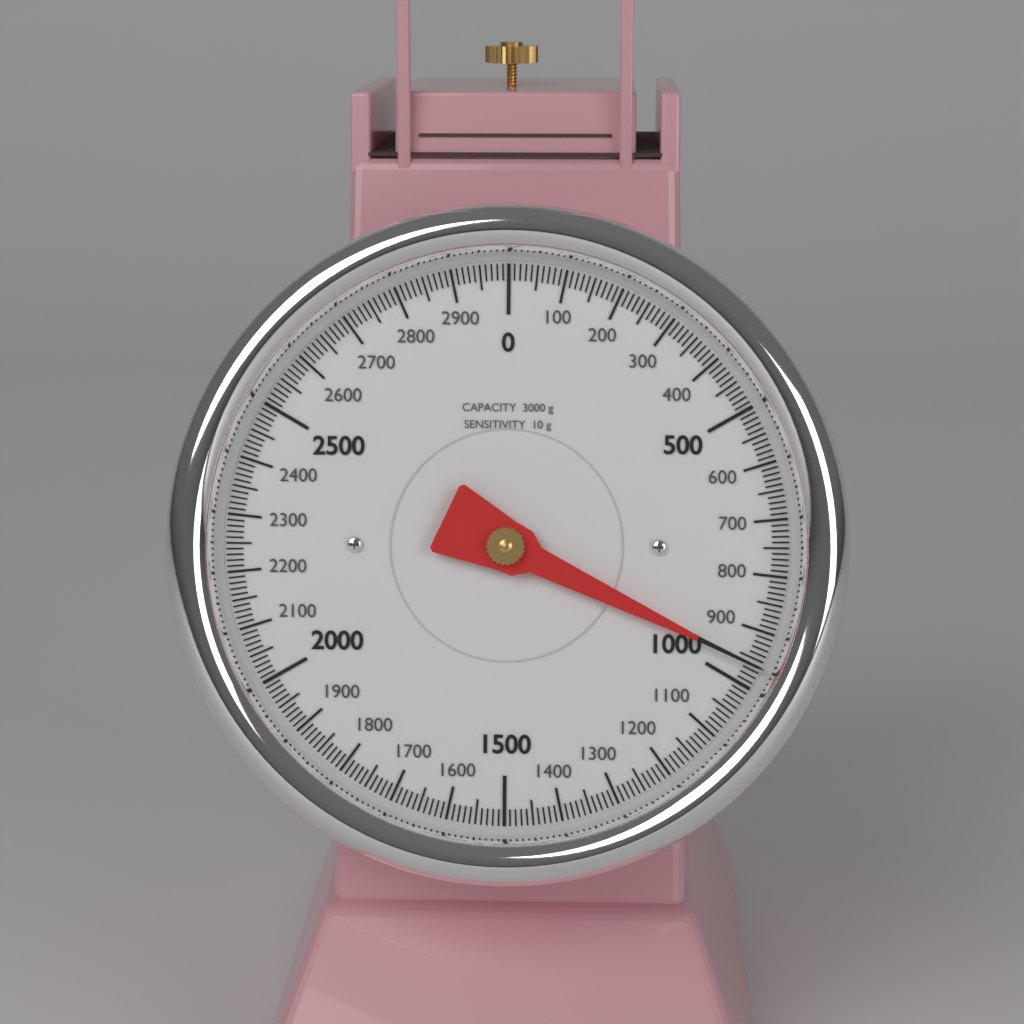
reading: 960 g
